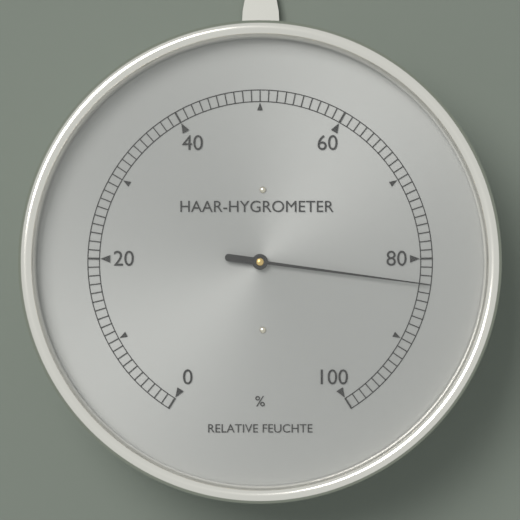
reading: 83 %
